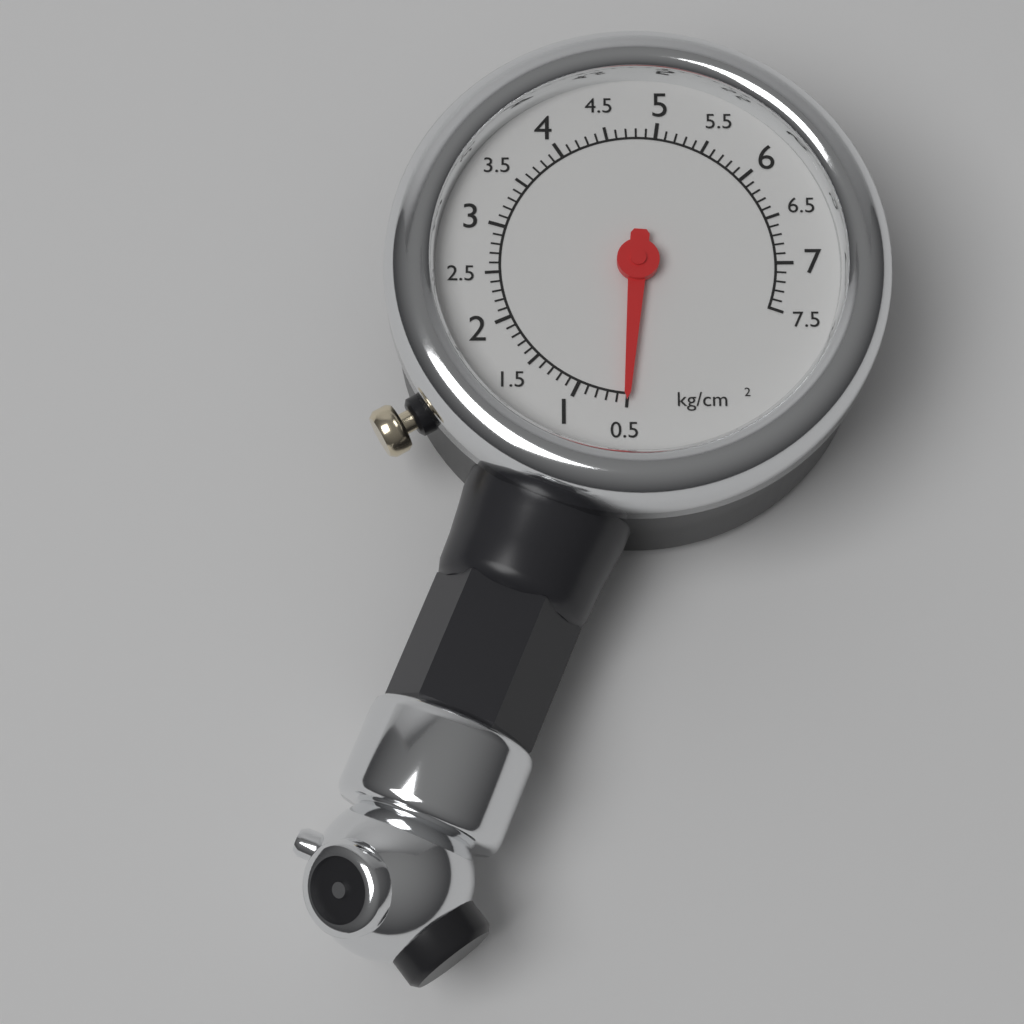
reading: 0.5 kg/cm²
